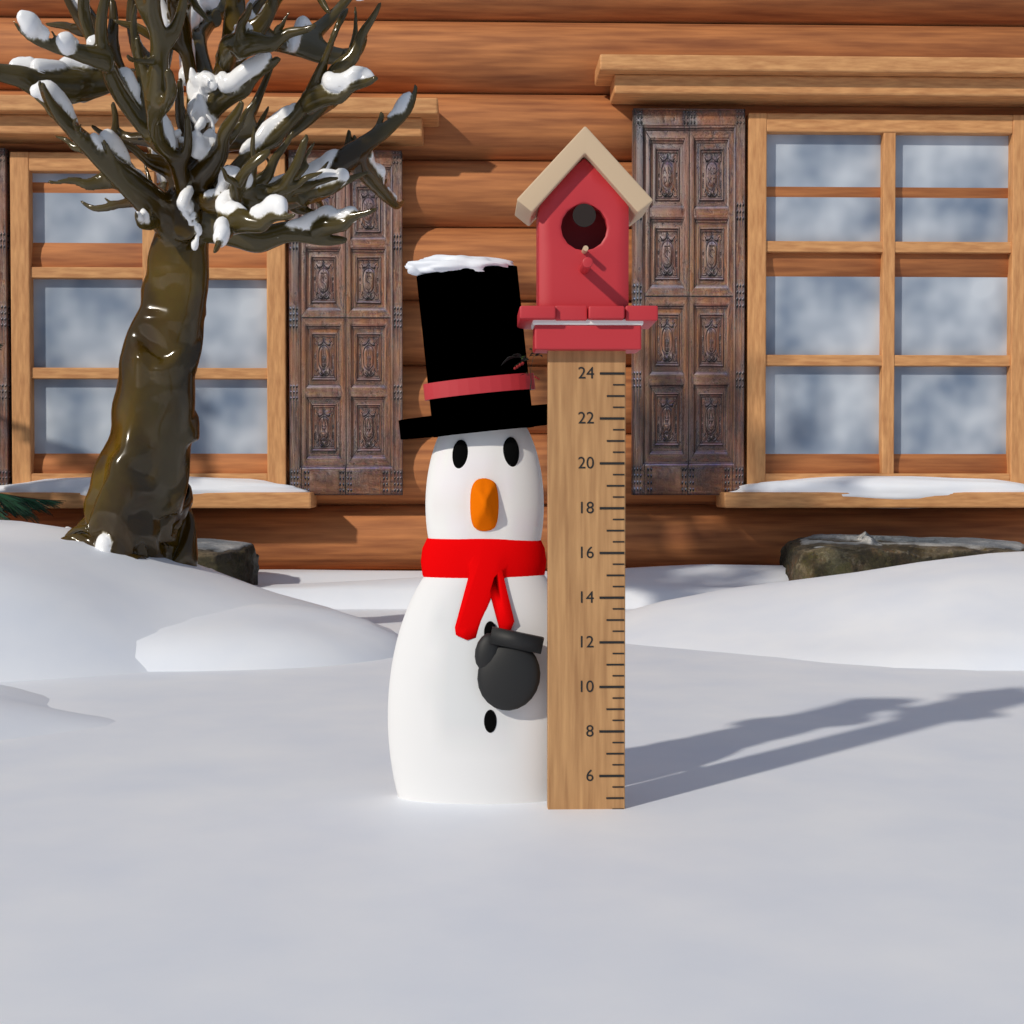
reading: 4.5 (no unit)
